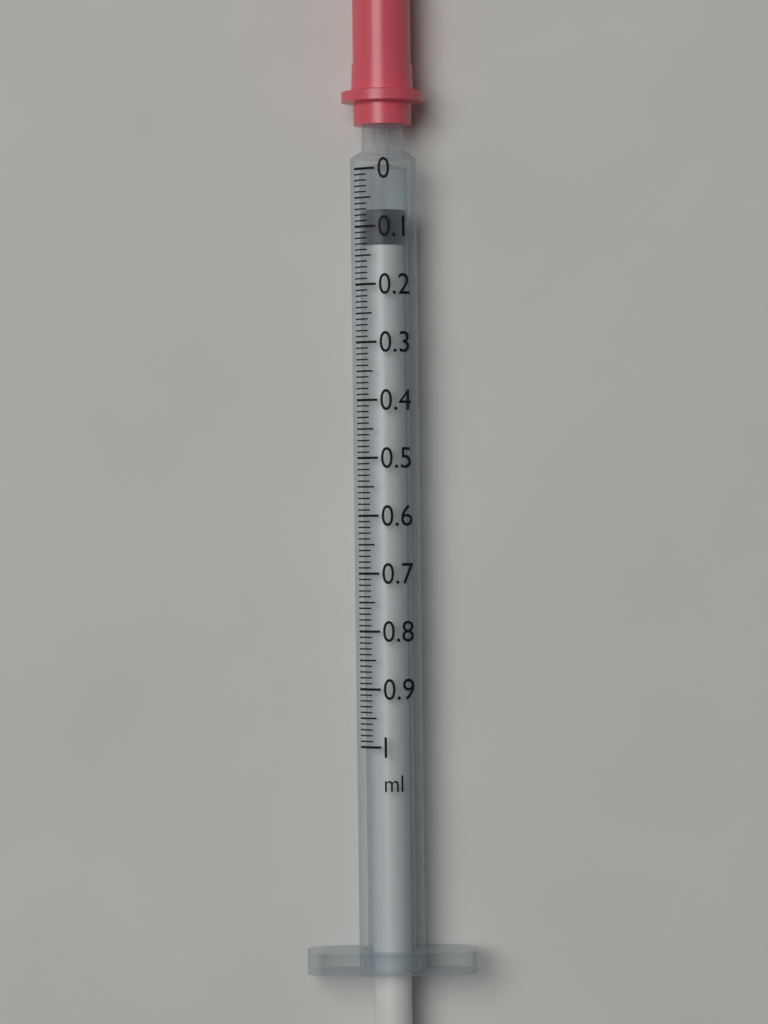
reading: 0.07 ml
